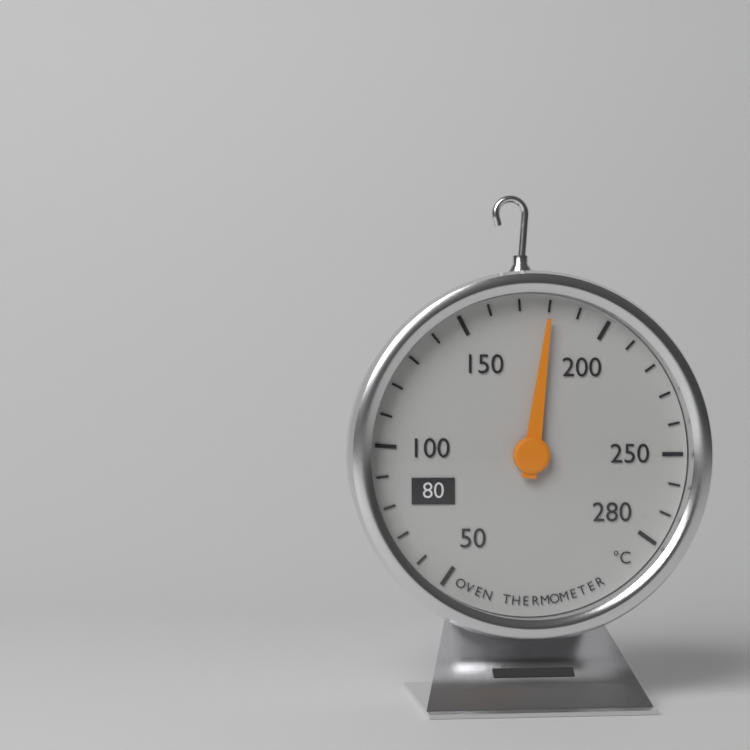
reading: 180 °C
